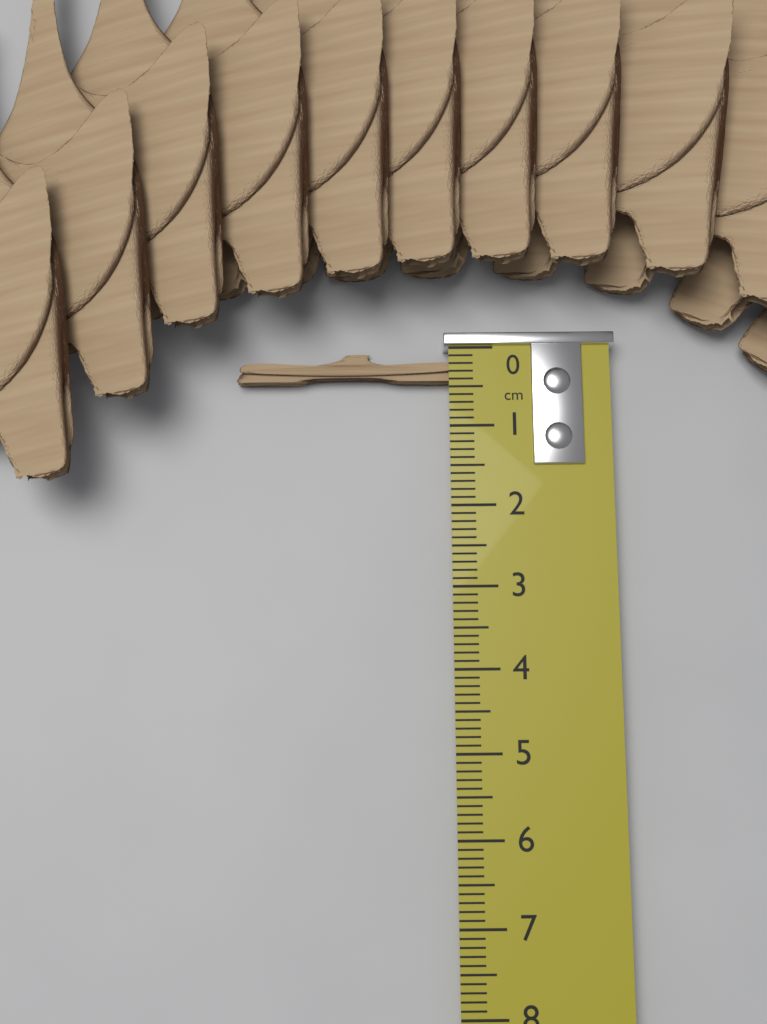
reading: 0.4 cm
